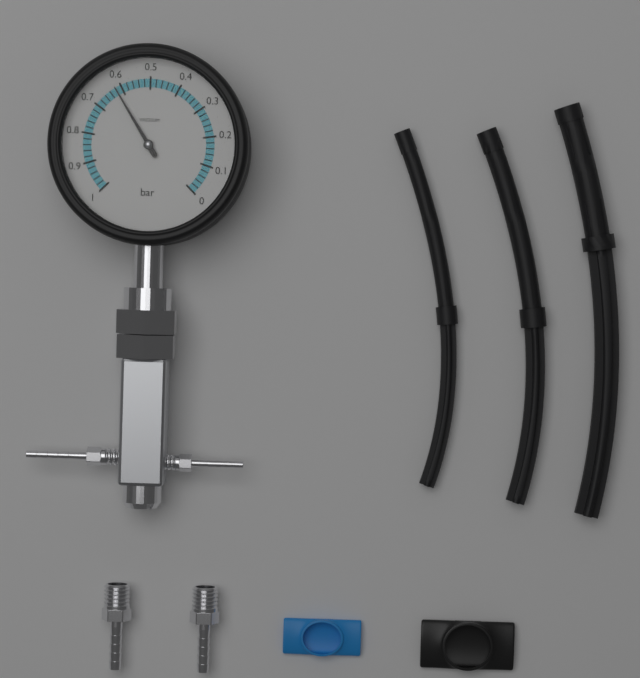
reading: 0.62 bar
